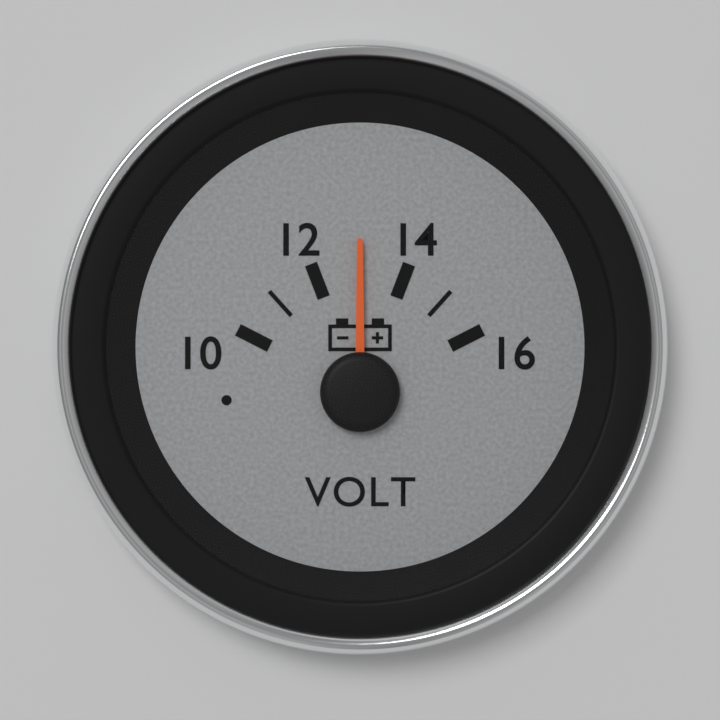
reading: 13 V
